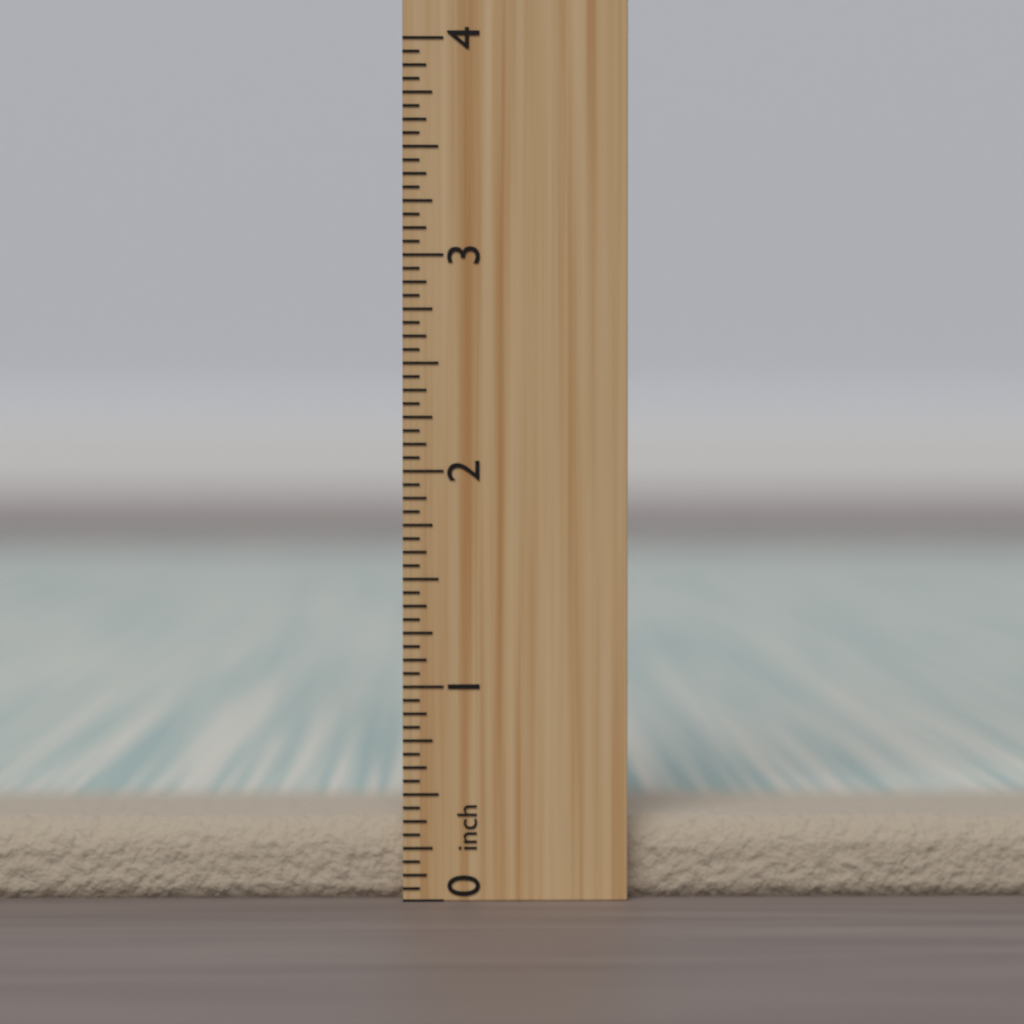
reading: 0.3750 inch
